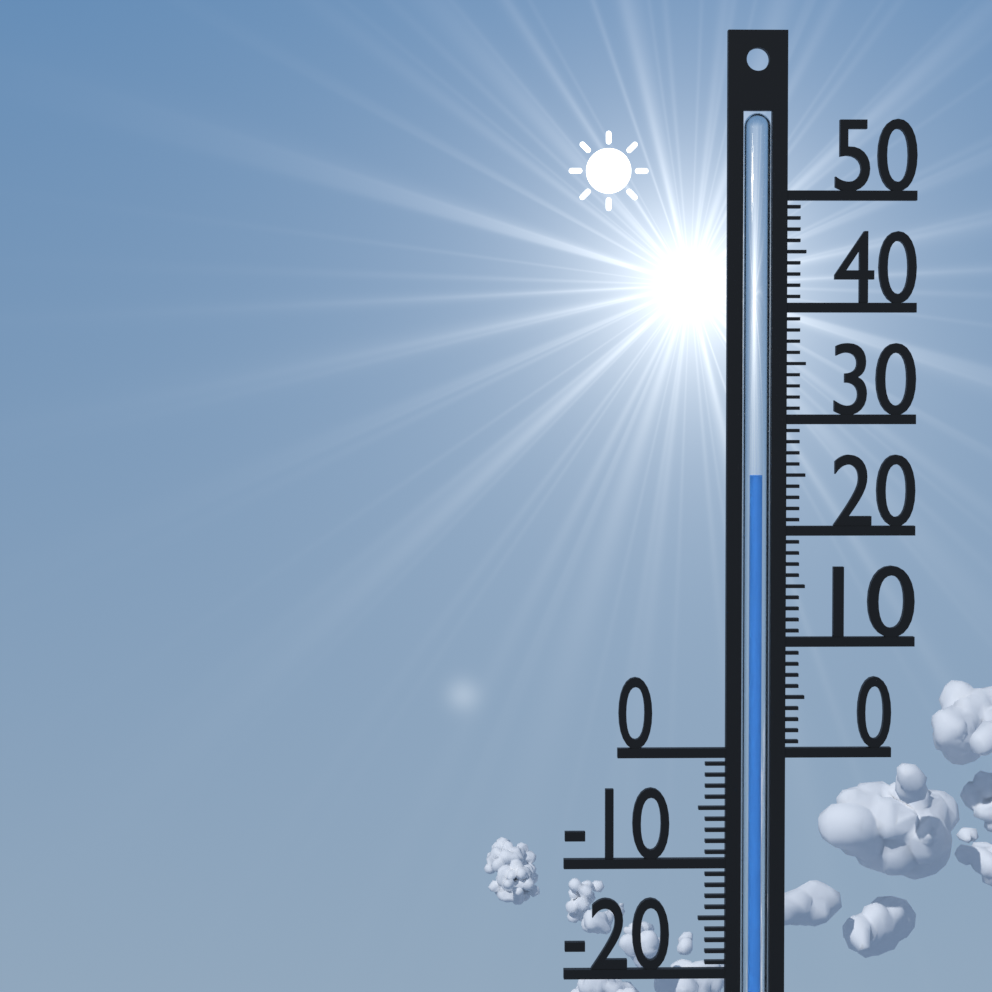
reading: 25 °C
